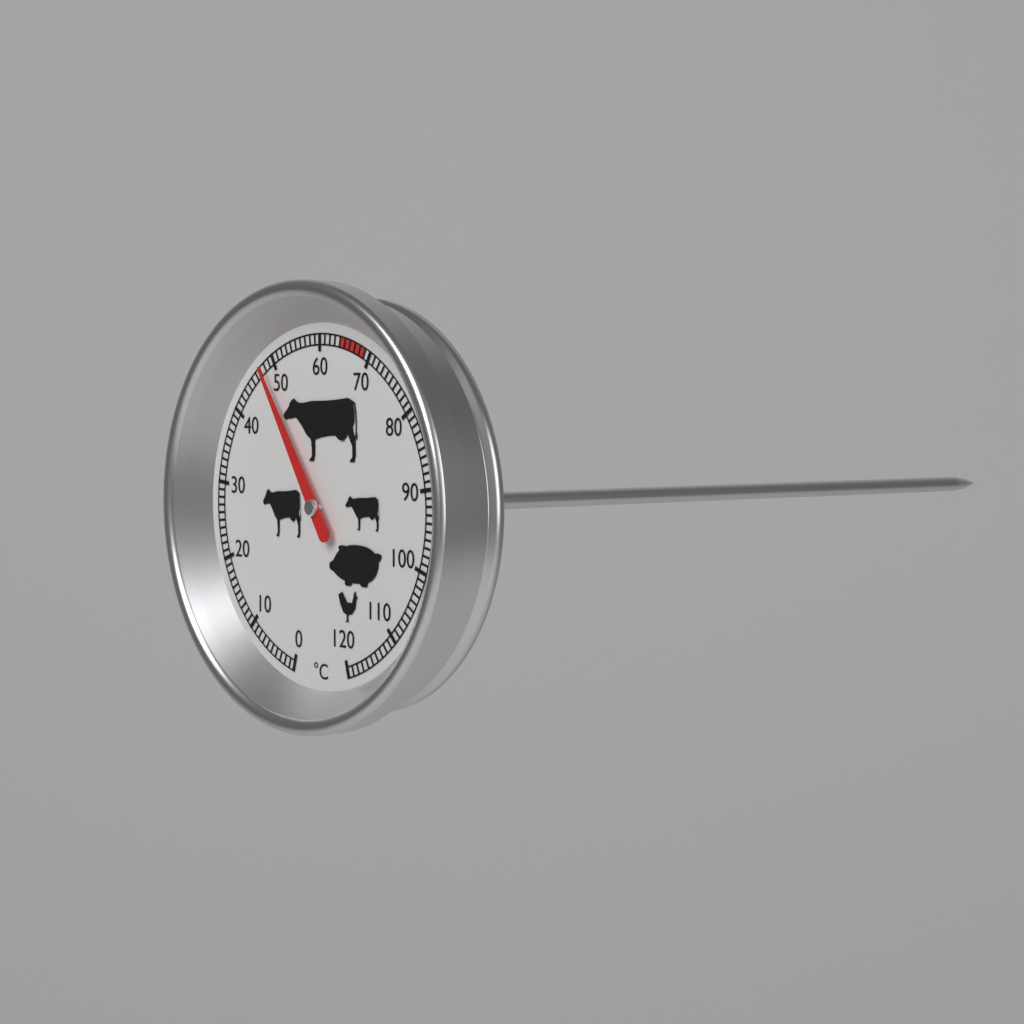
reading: 48 °C
